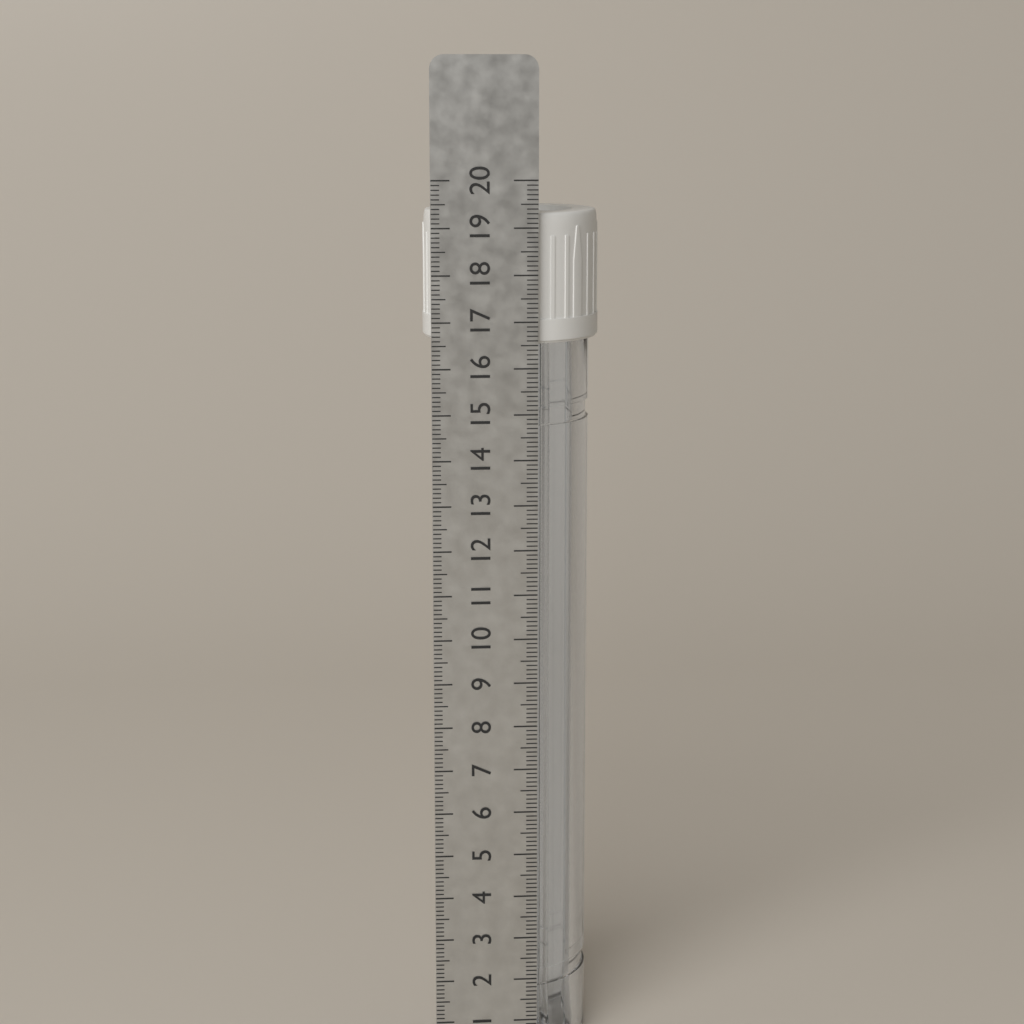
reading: 19.3 cm
